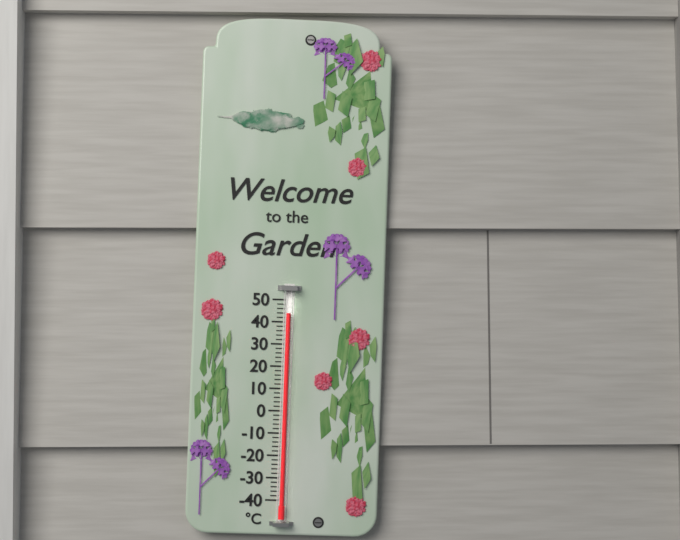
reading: 44 °C
